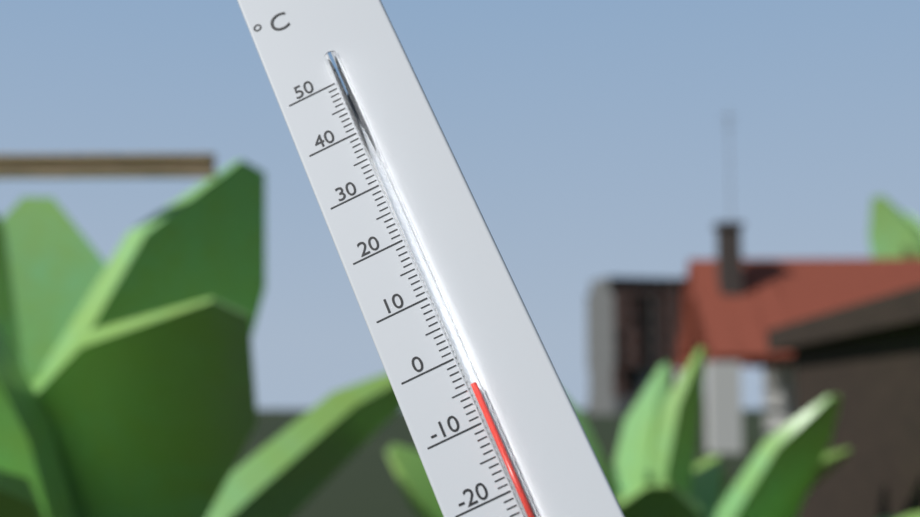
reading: -5 °C
